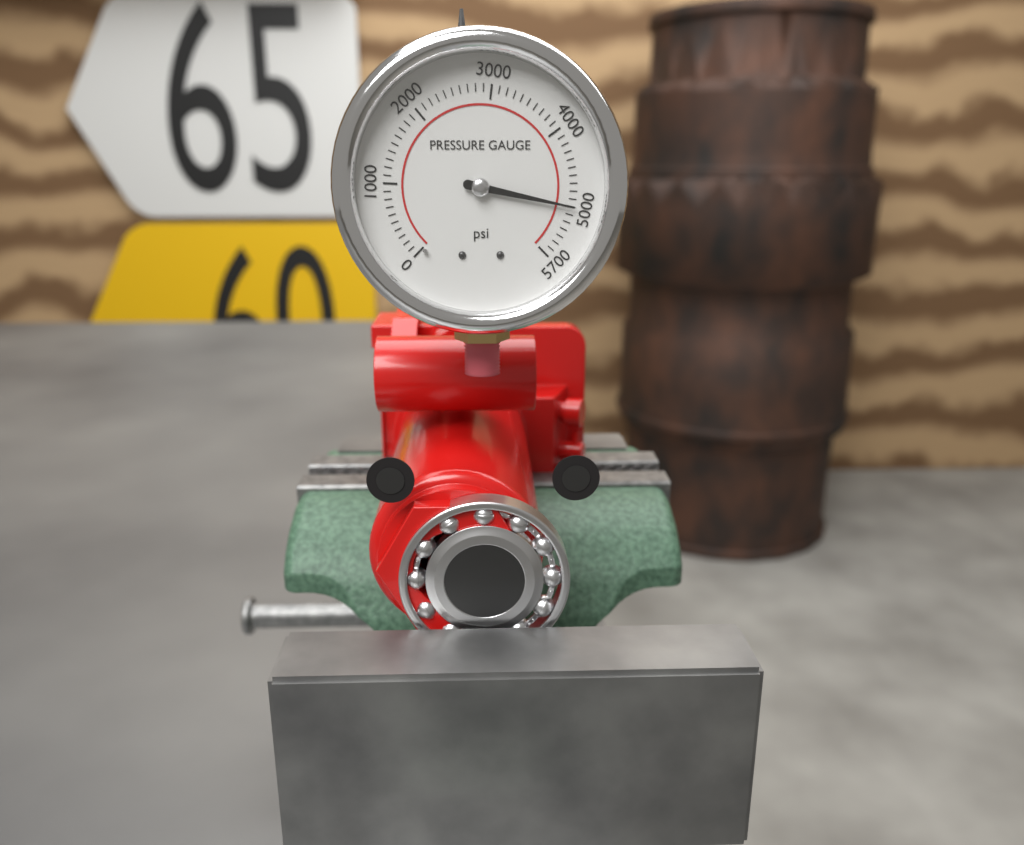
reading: 5000 psi
